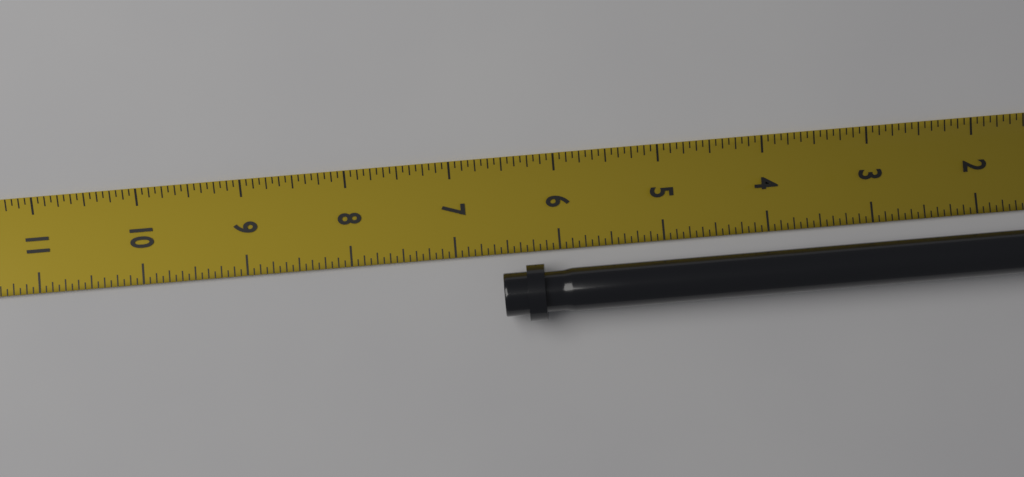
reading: 6.5625 in
